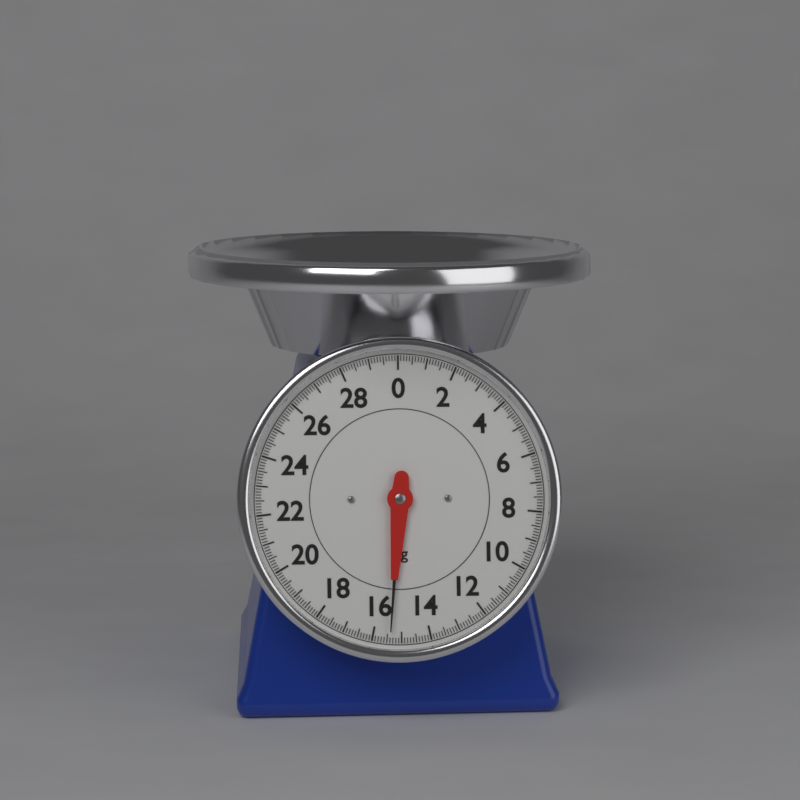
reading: 15.4 kg
